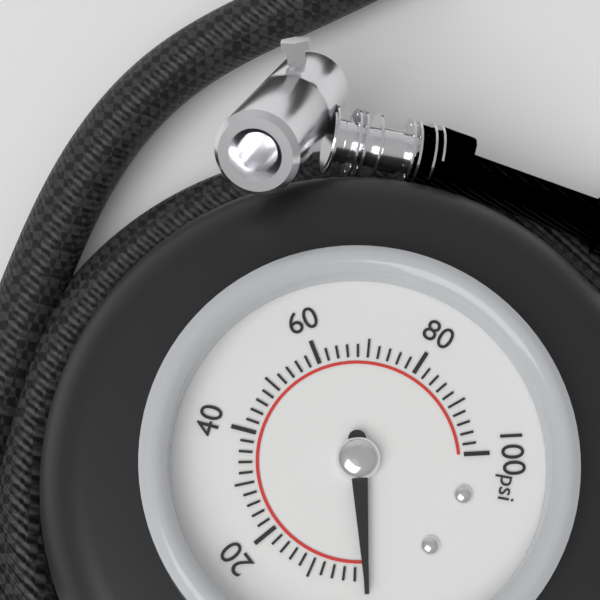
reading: 0 psi
